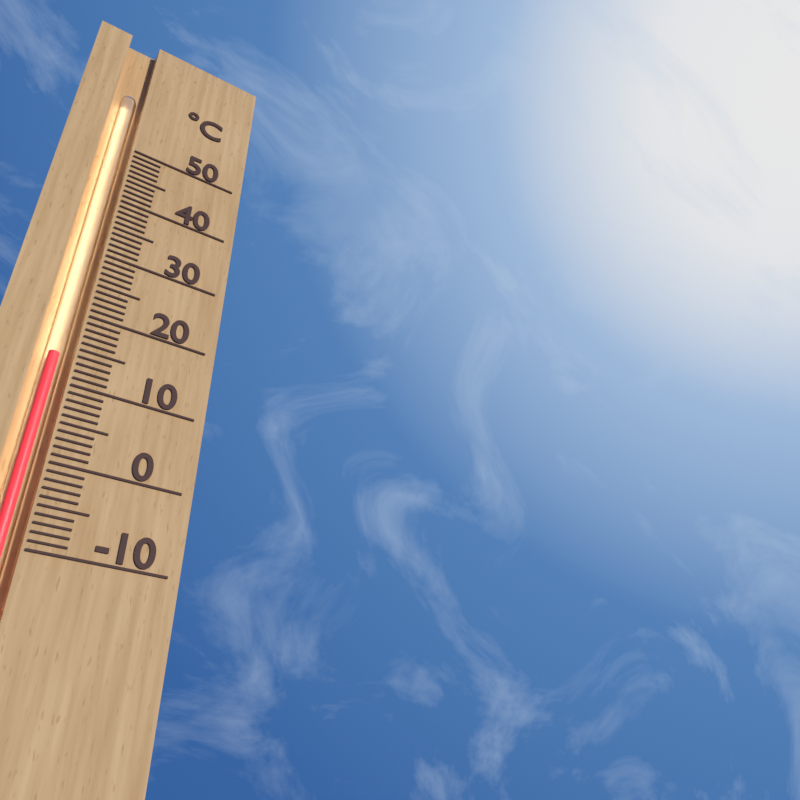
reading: 14 °C
